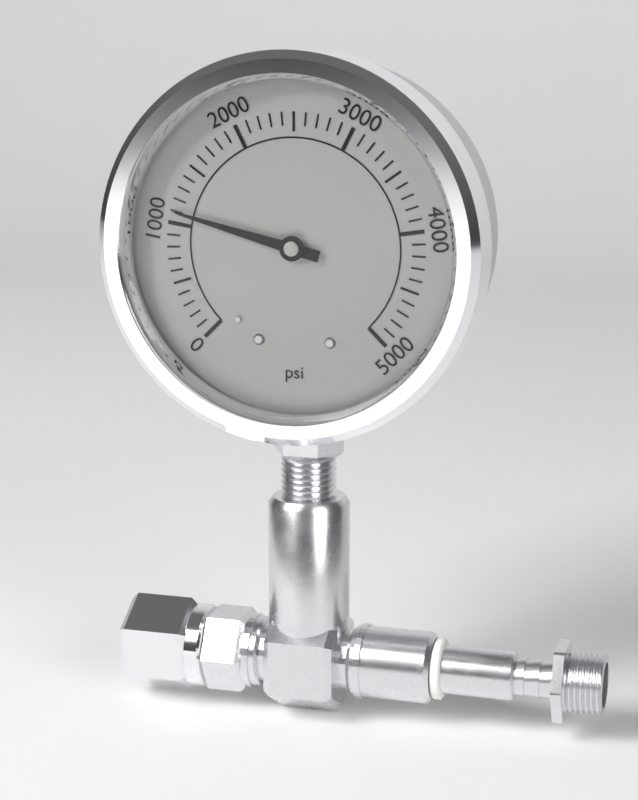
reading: 1100 psi
